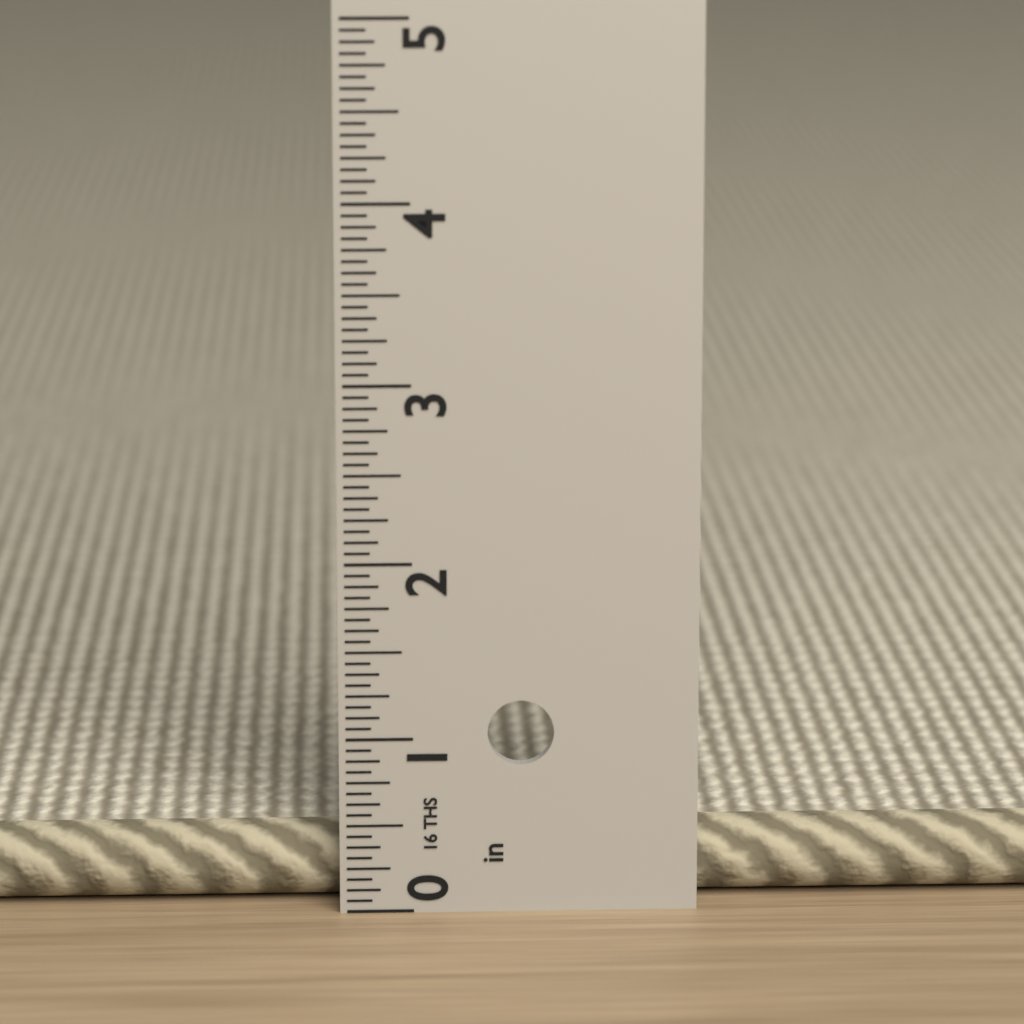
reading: 0.4375 in
